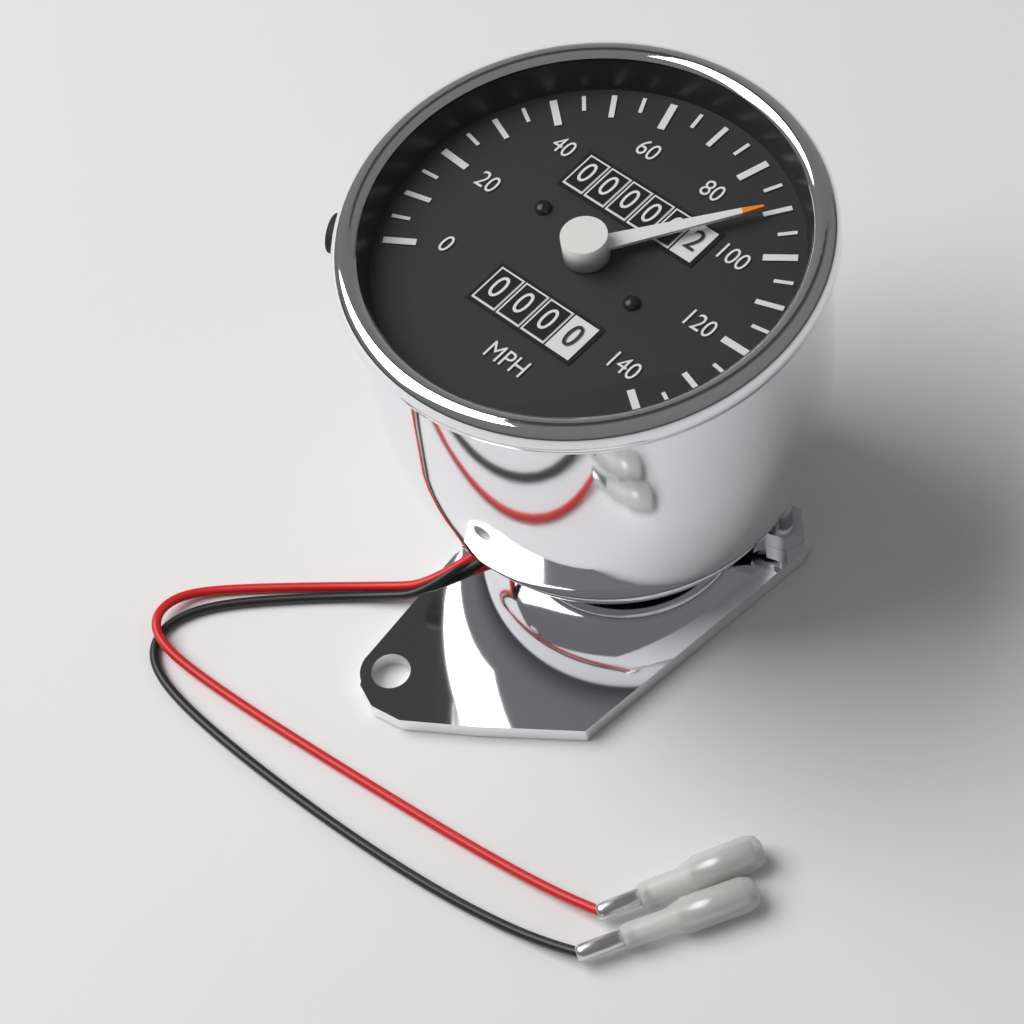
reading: 90 mph
